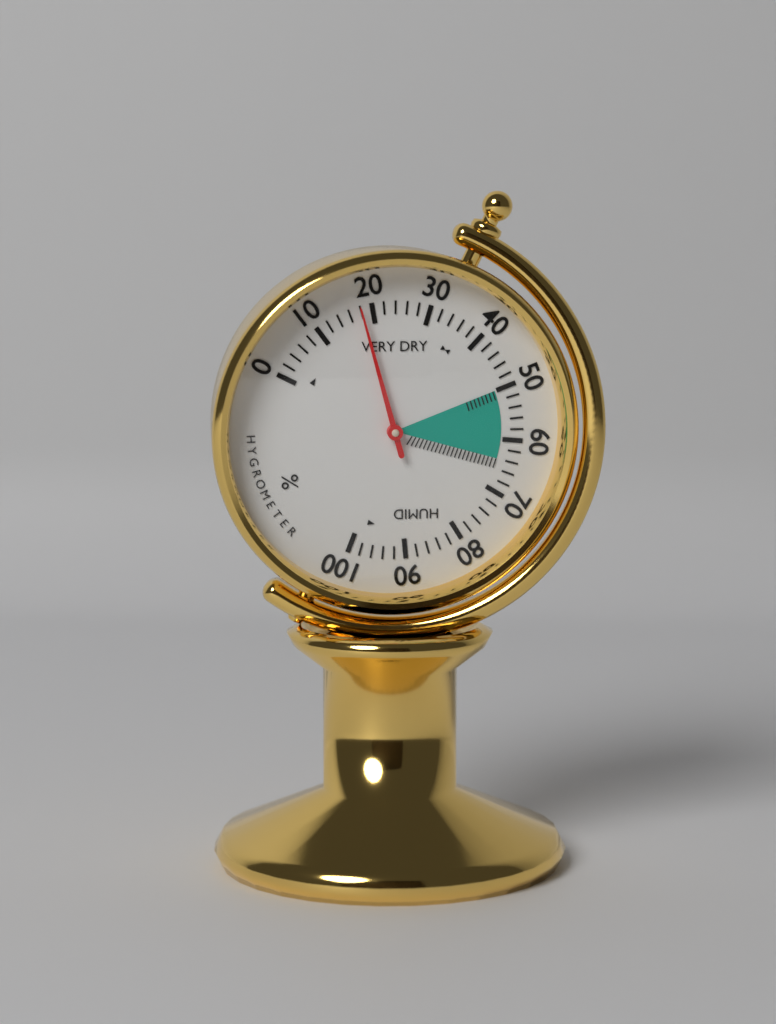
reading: 18 %
